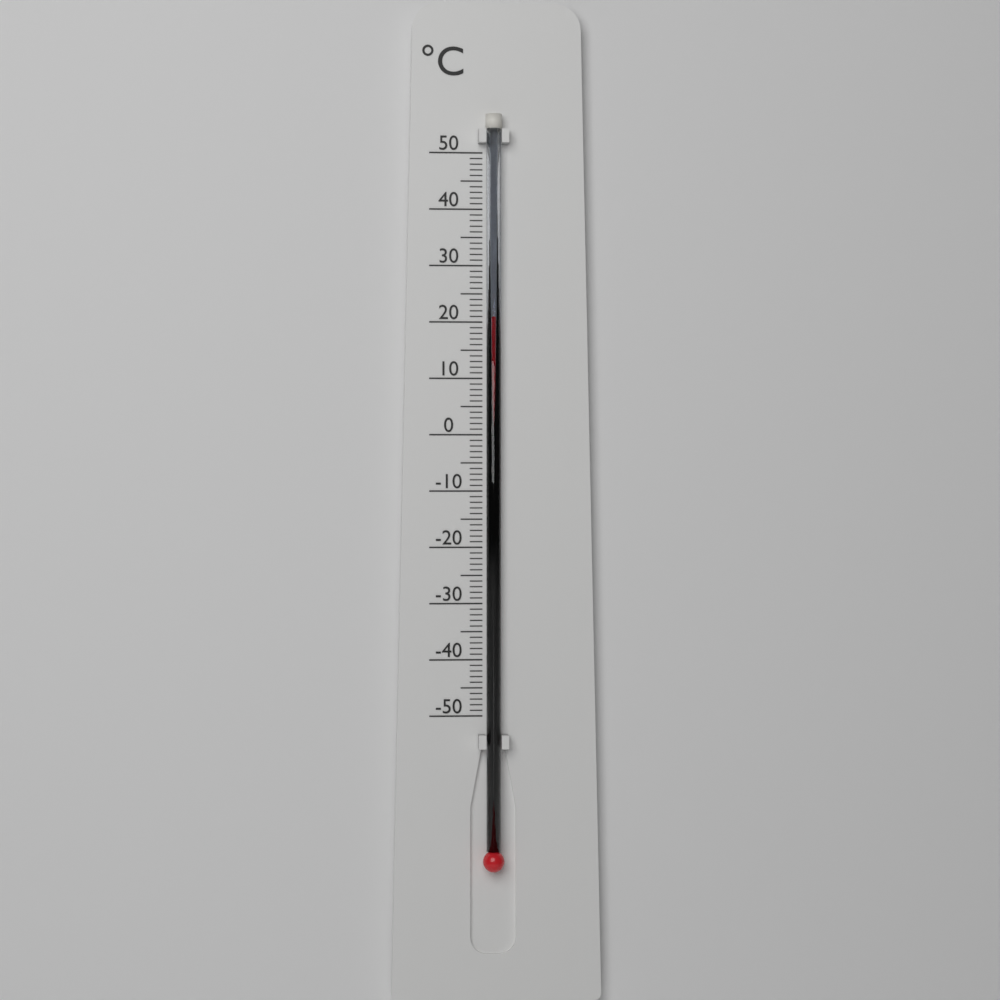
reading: 21 °C
